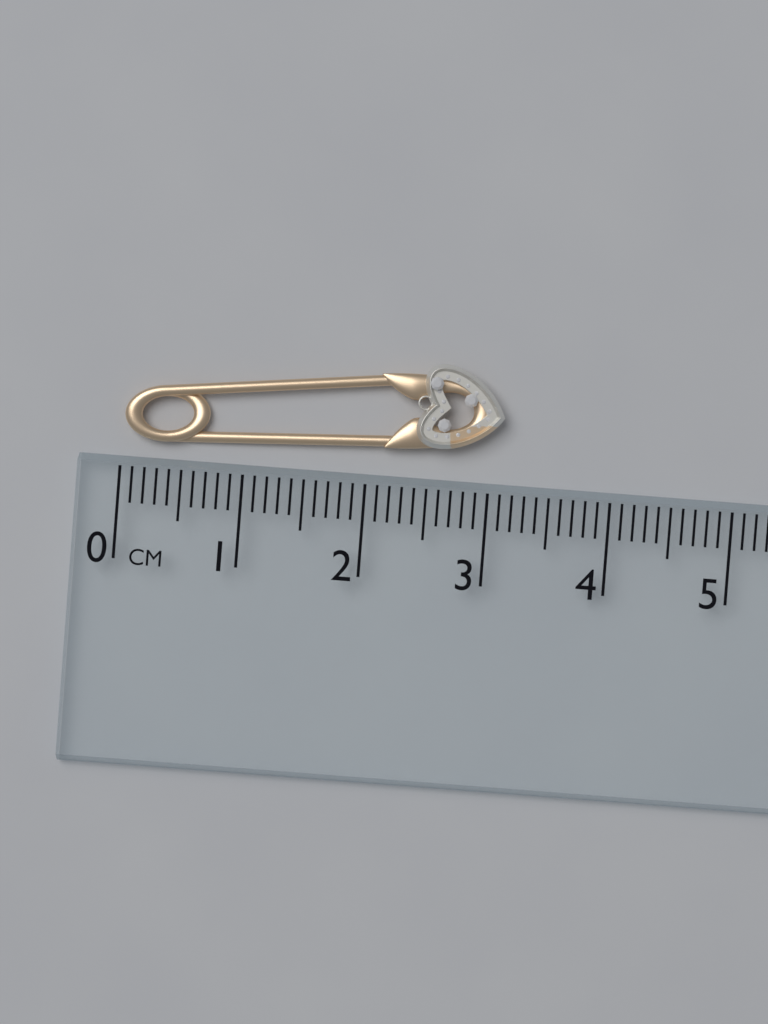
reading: 3.1 cm
